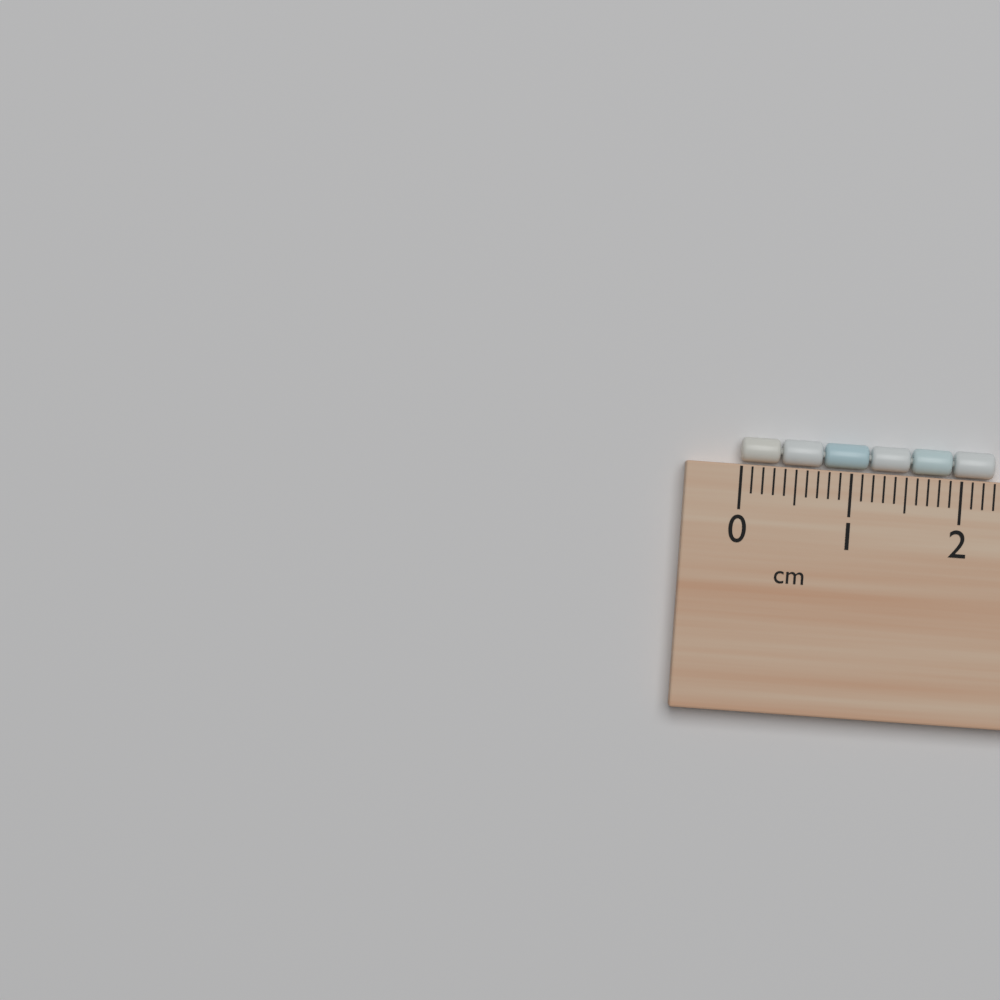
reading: 2.3 cm
